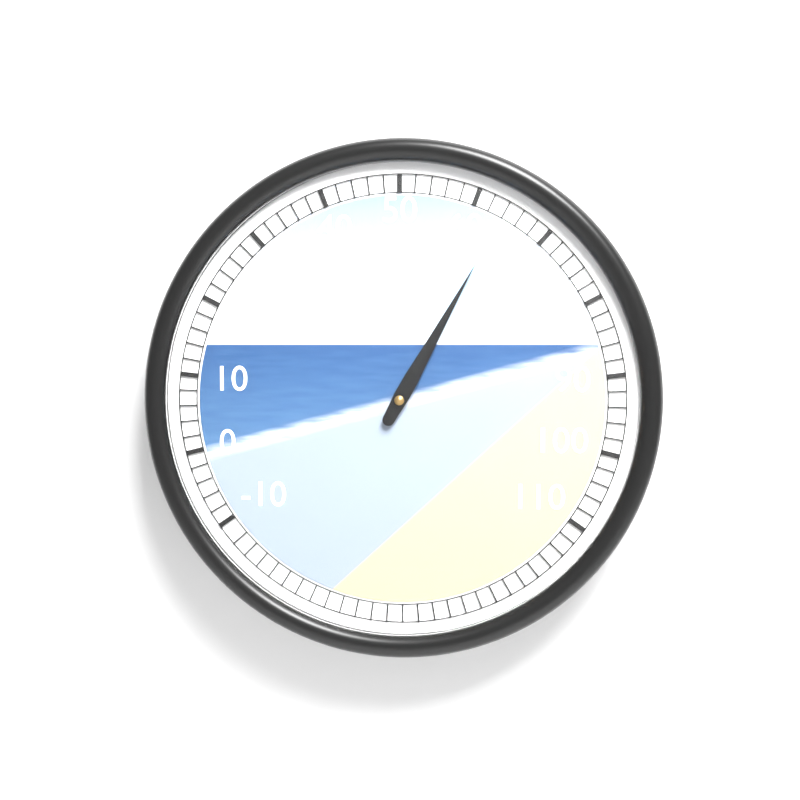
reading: 64 (no unit)
